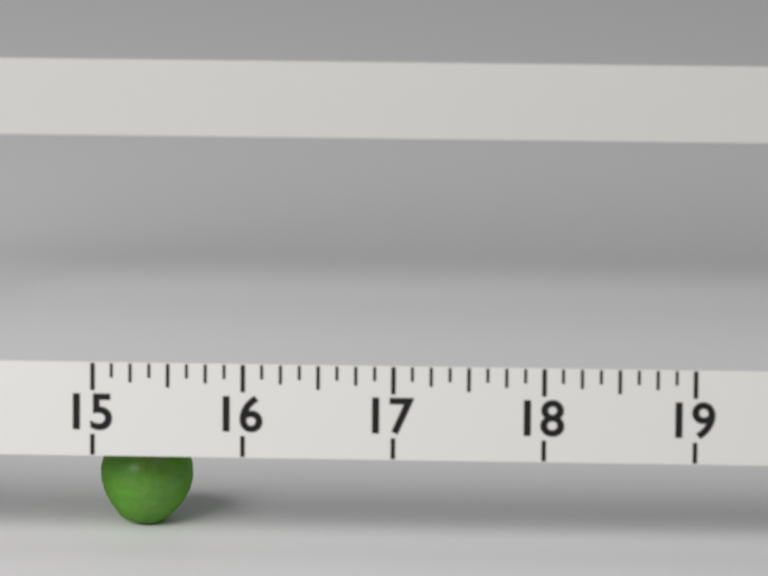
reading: 15.625 (no unit)
